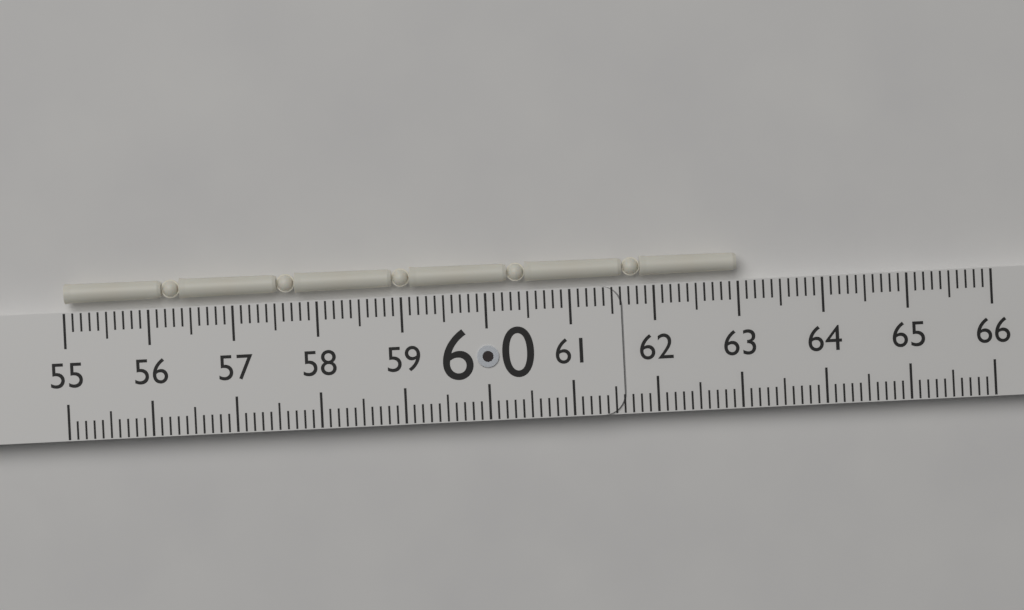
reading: 63.0 (no unit)
